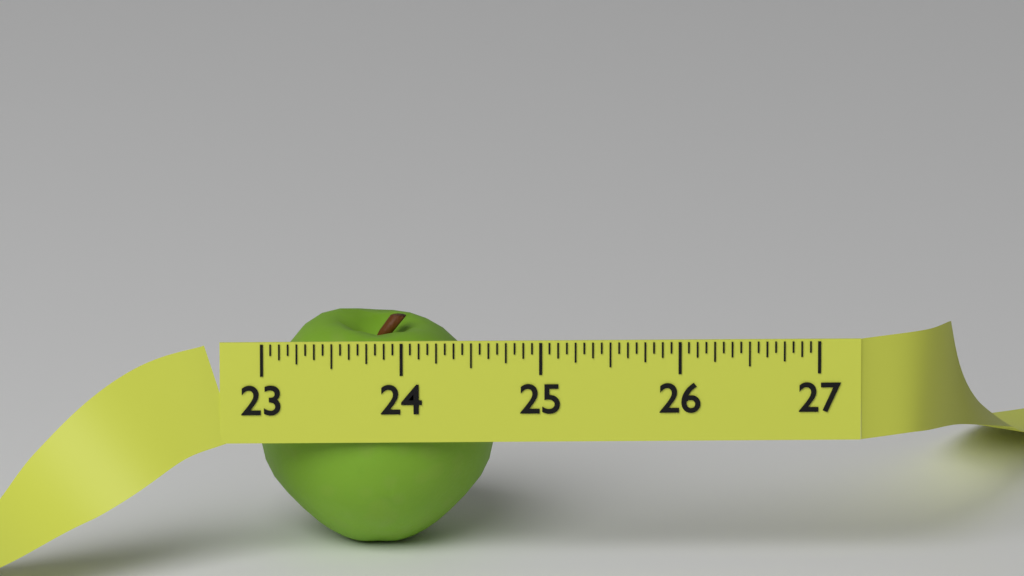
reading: 24.6875 (no unit)
